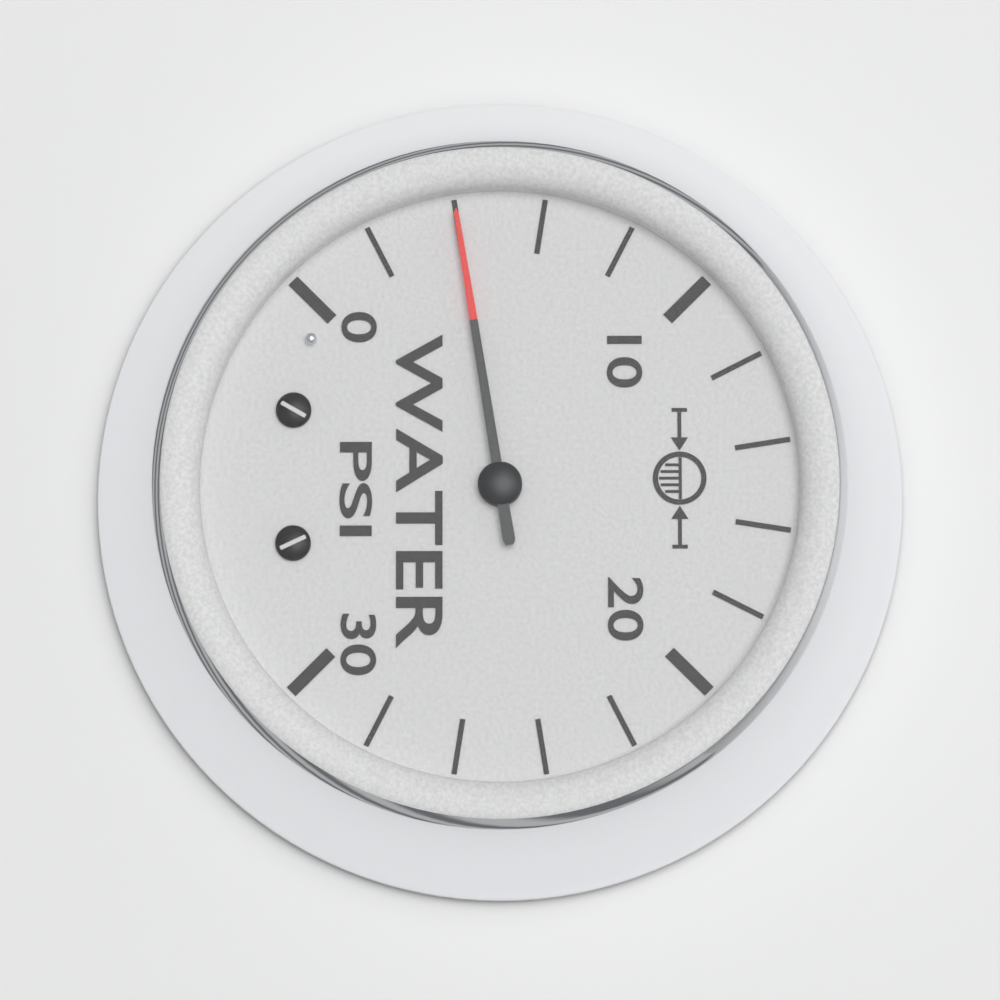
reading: 4 psi
